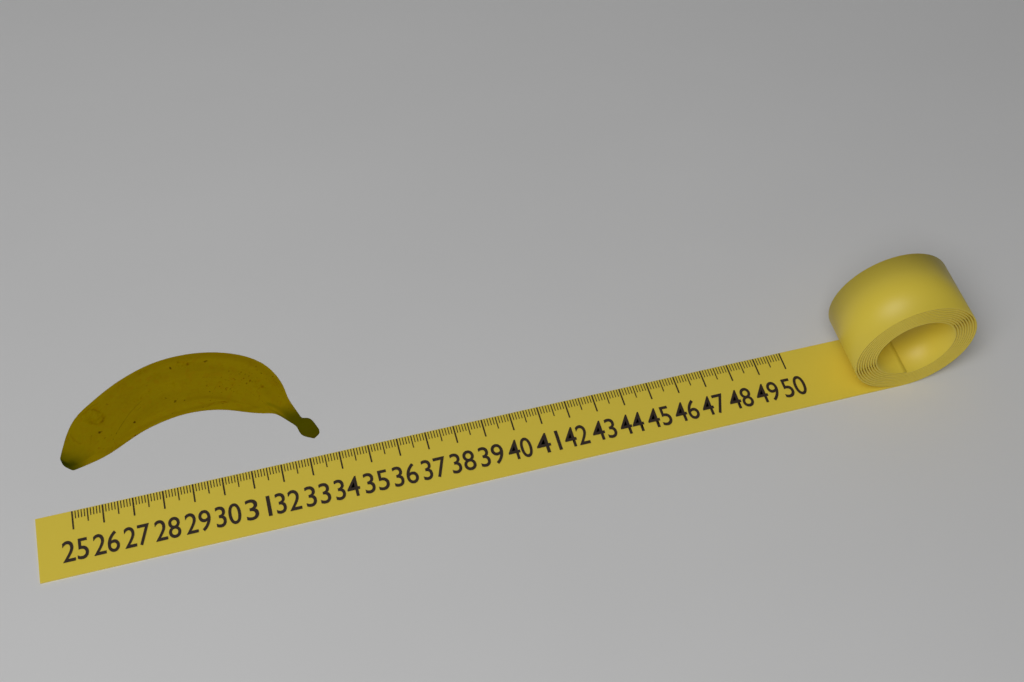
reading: 33.5 (no unit)
